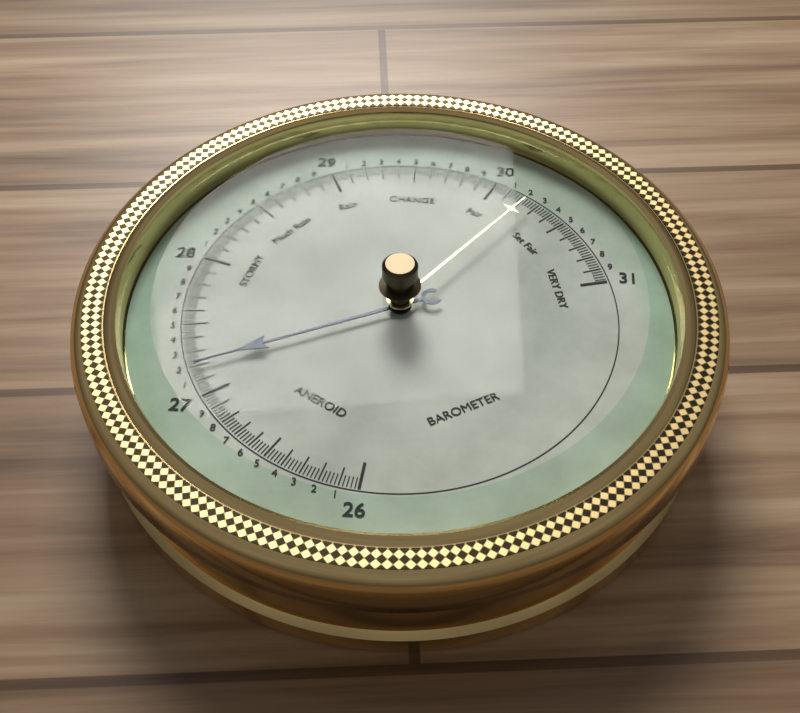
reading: 27.20 (no unit)
